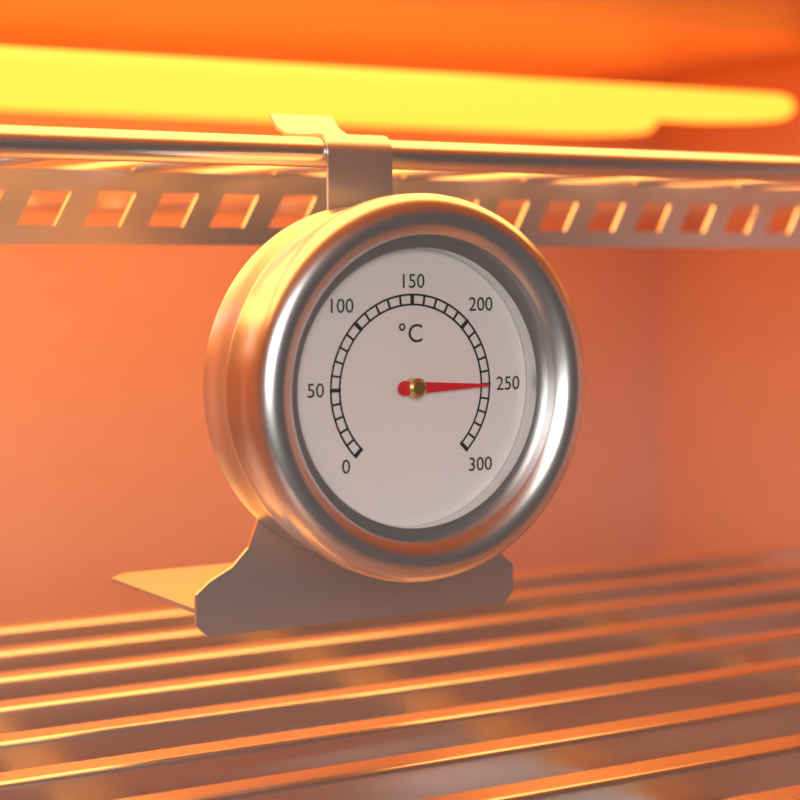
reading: 250 °C
